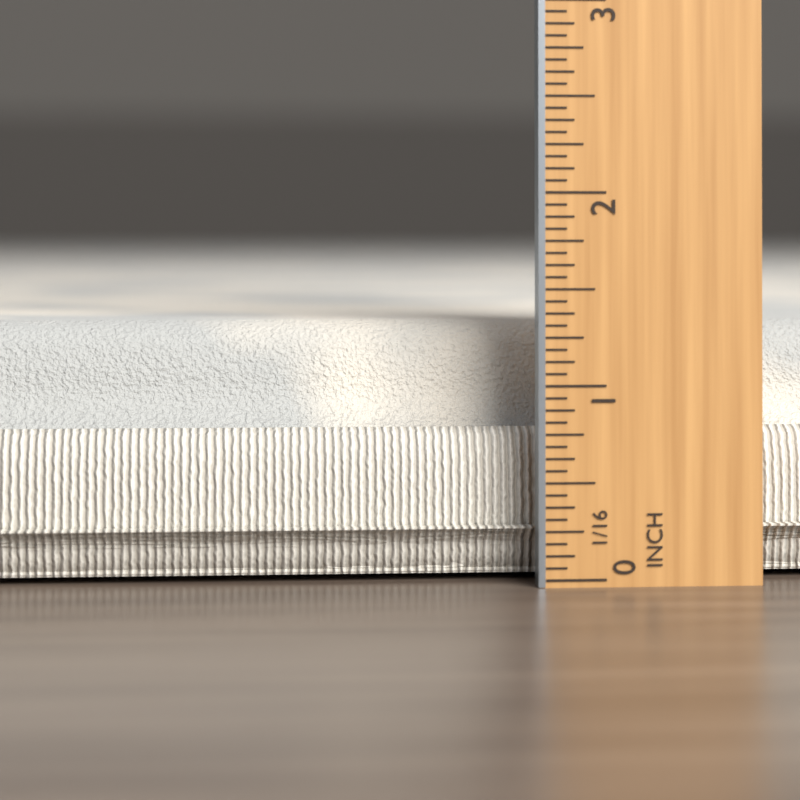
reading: 1.3125 in
